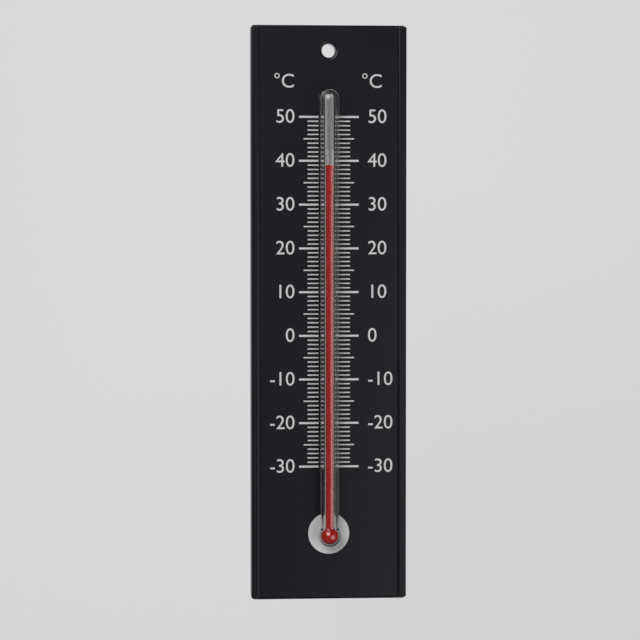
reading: 39 °C
